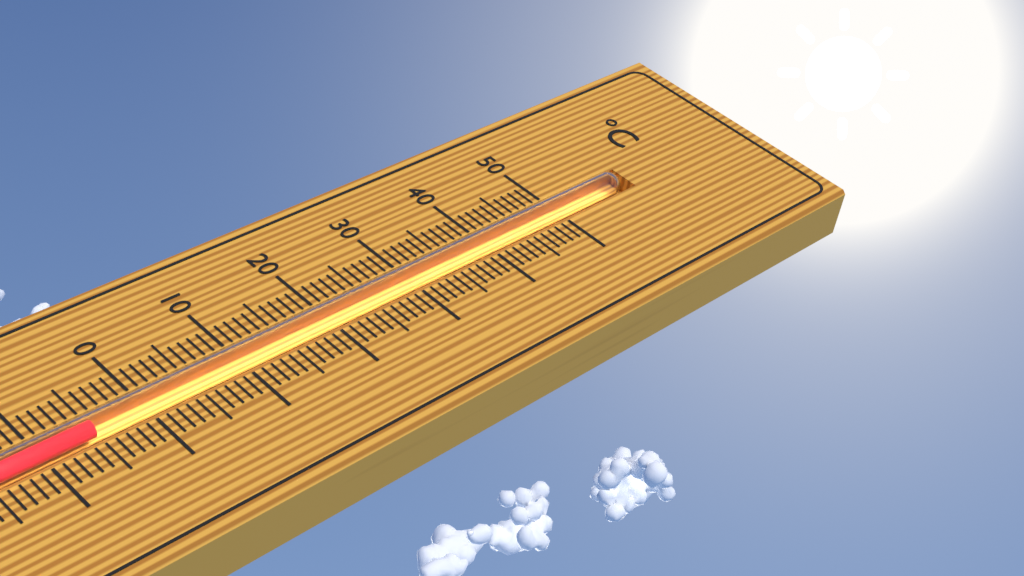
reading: -5 °C
